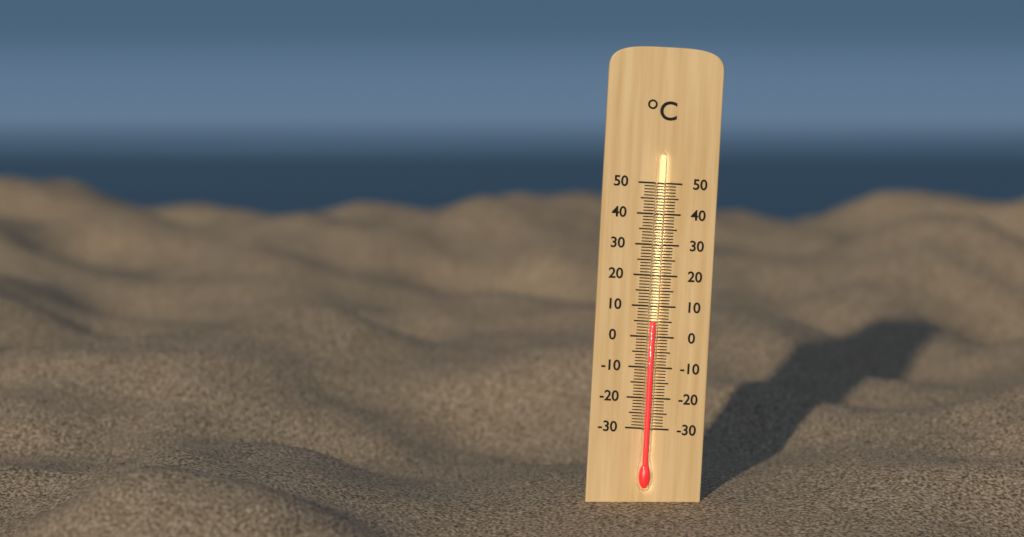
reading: 5 °C
